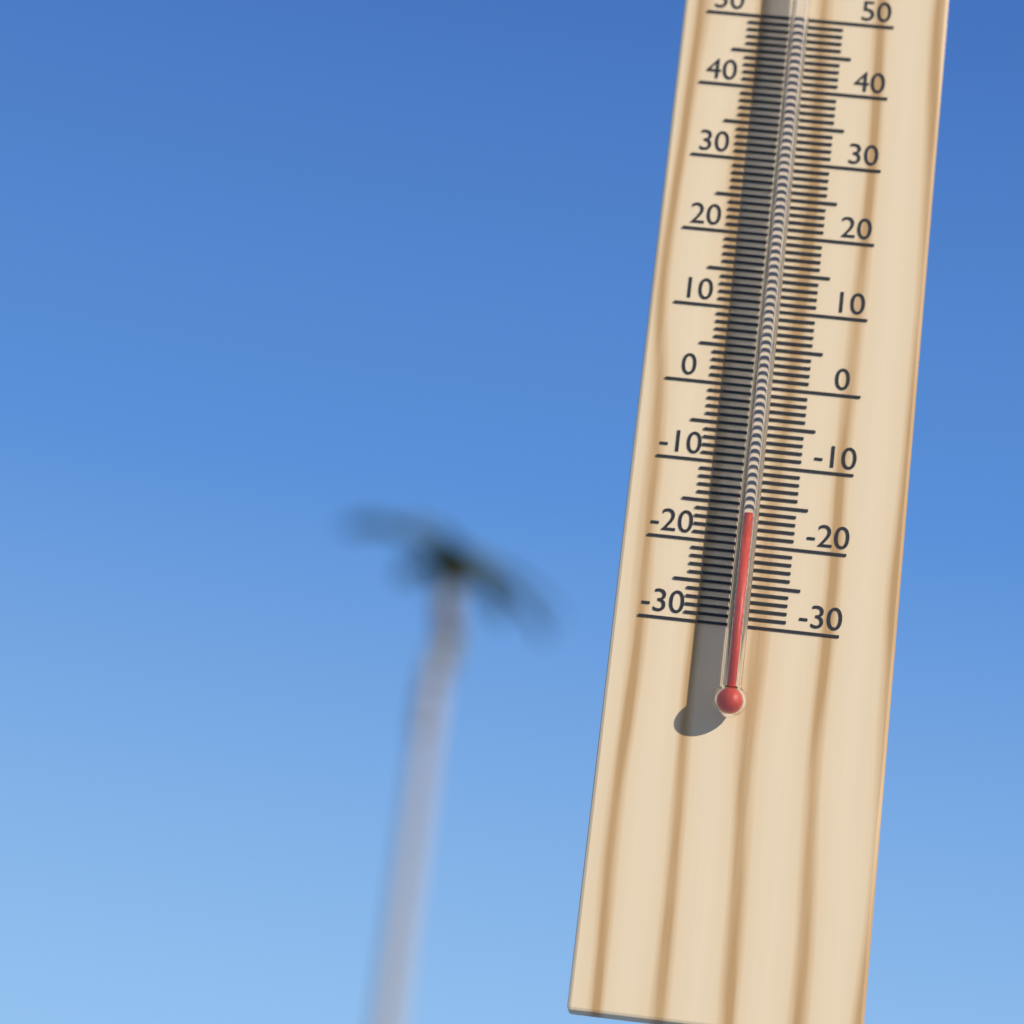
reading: -17 °C
